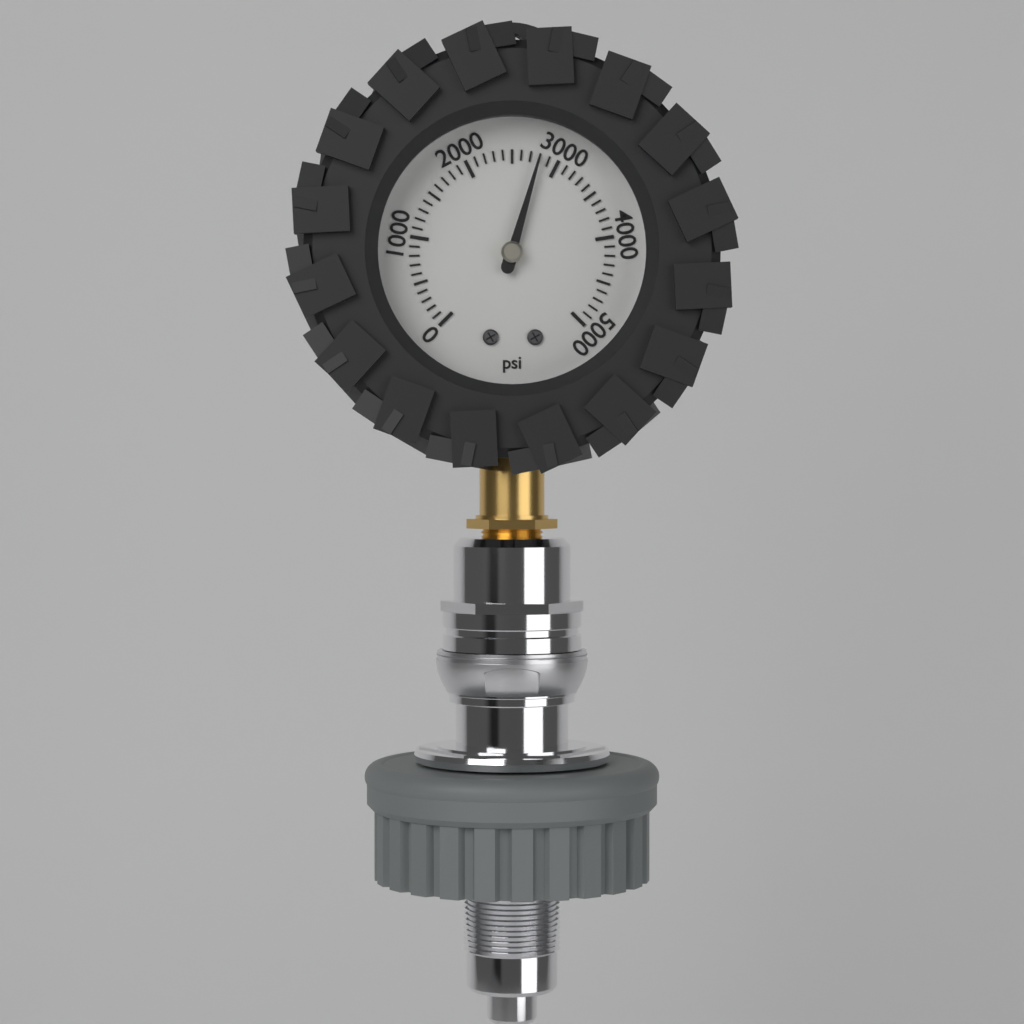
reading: 2800 psi
